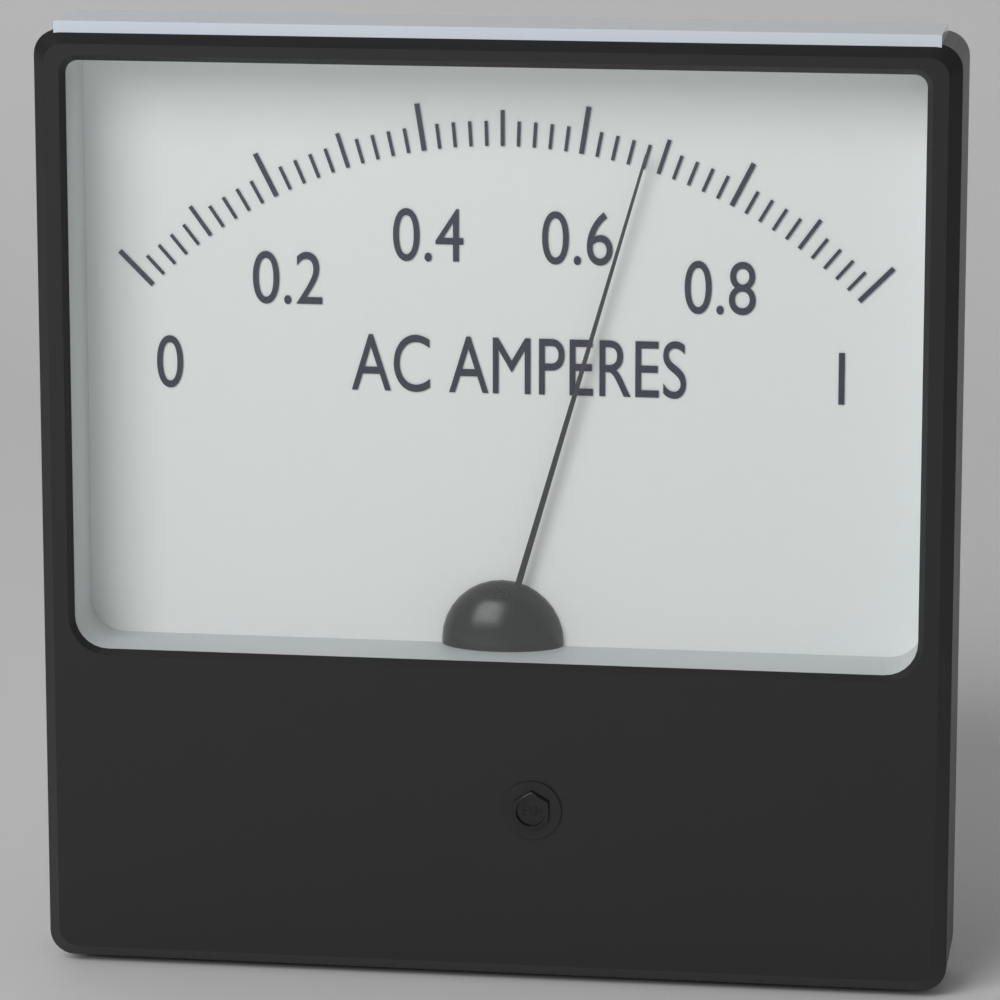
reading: 0.68 A
